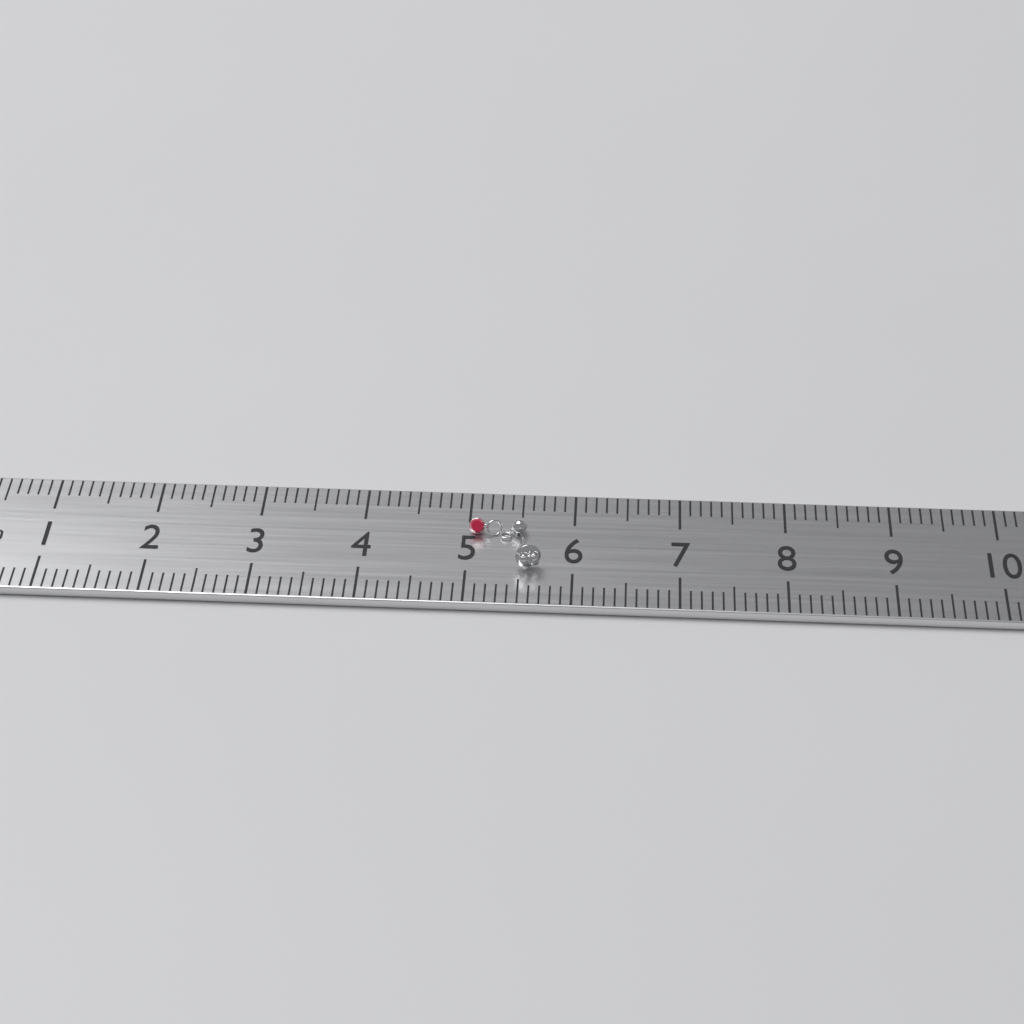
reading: 5.7 cm
